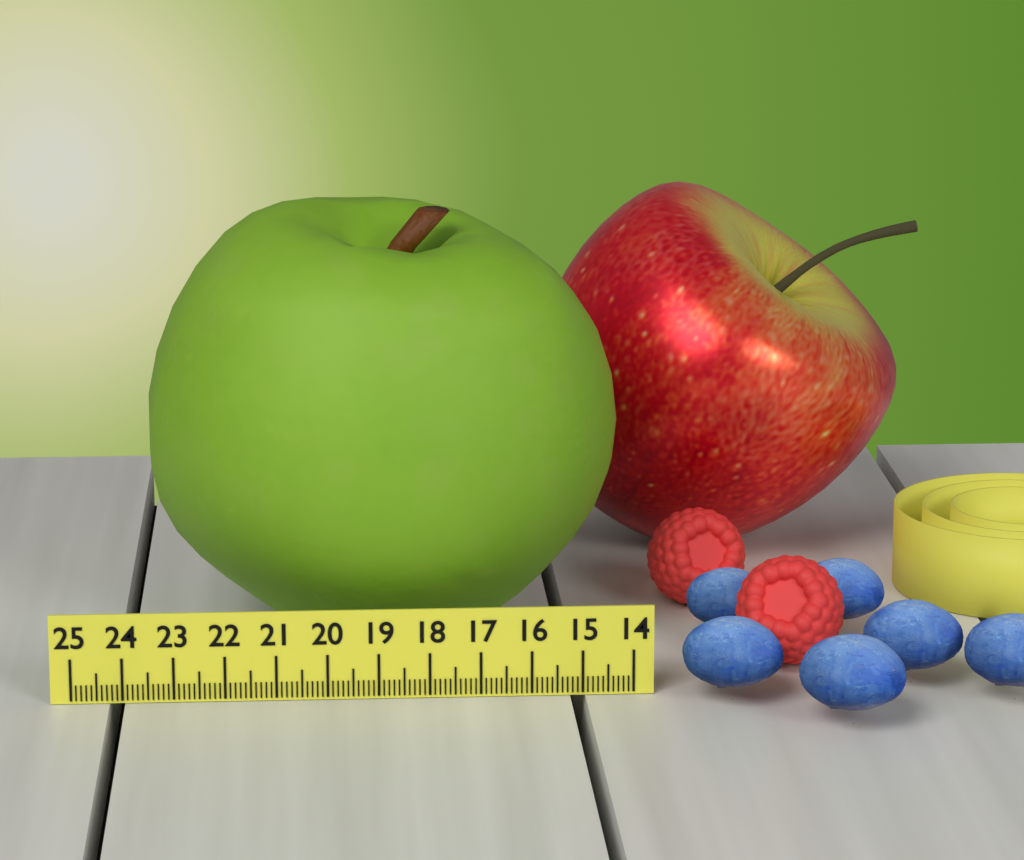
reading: 23.6 (no unit)
